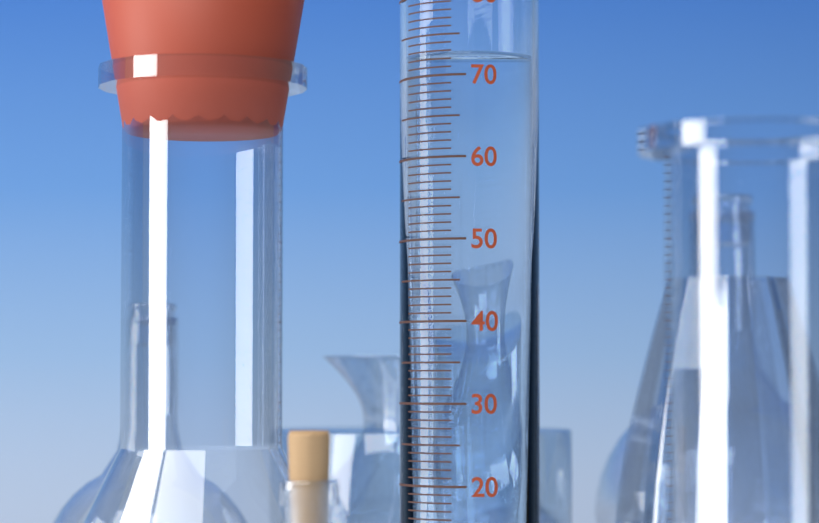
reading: 73 ml
